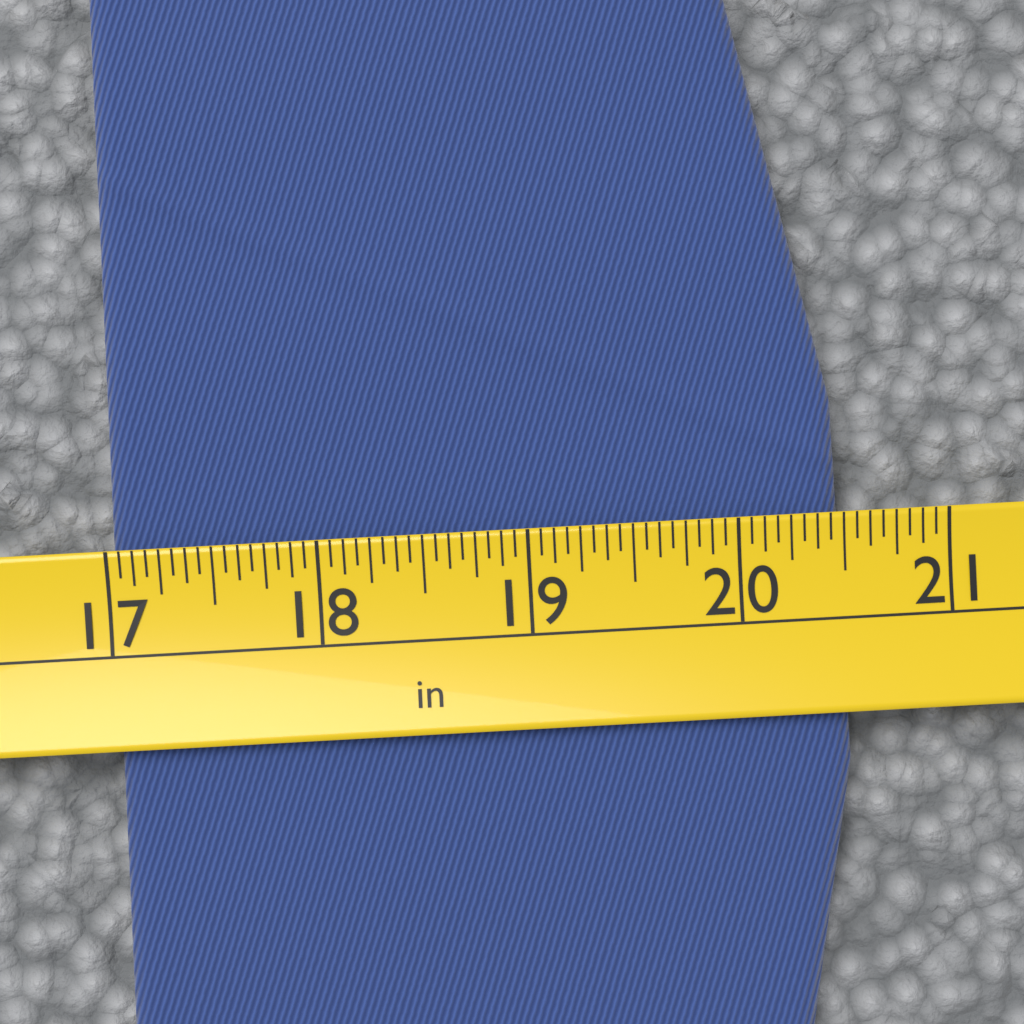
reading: 20.5000 in
